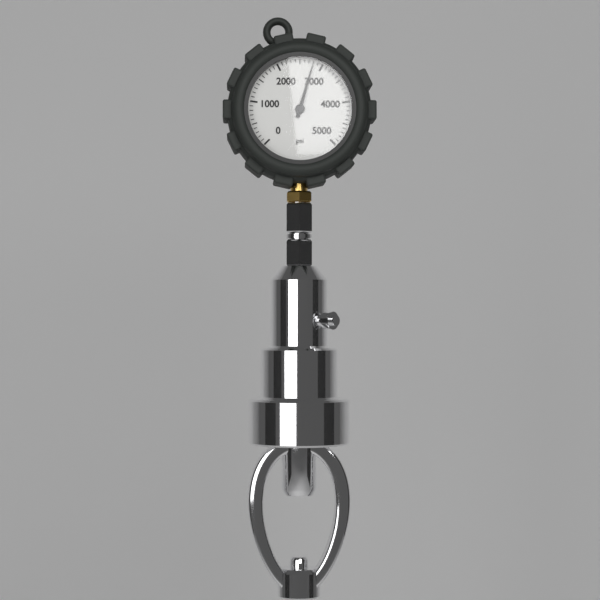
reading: 2800 psi
